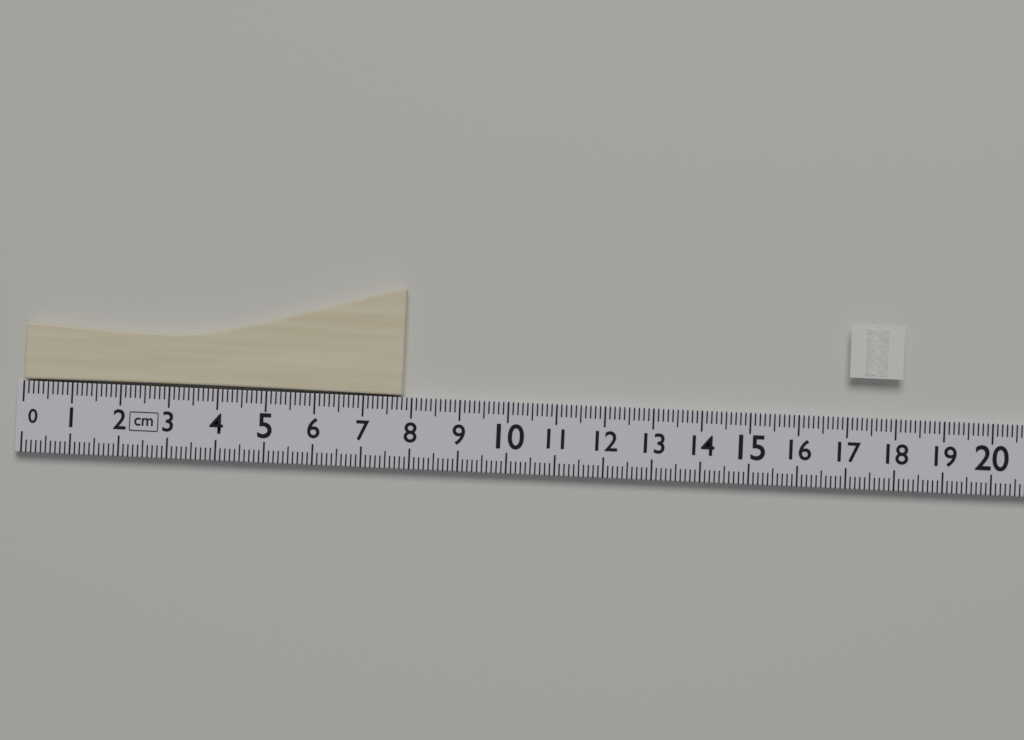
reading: 7.8 cm
